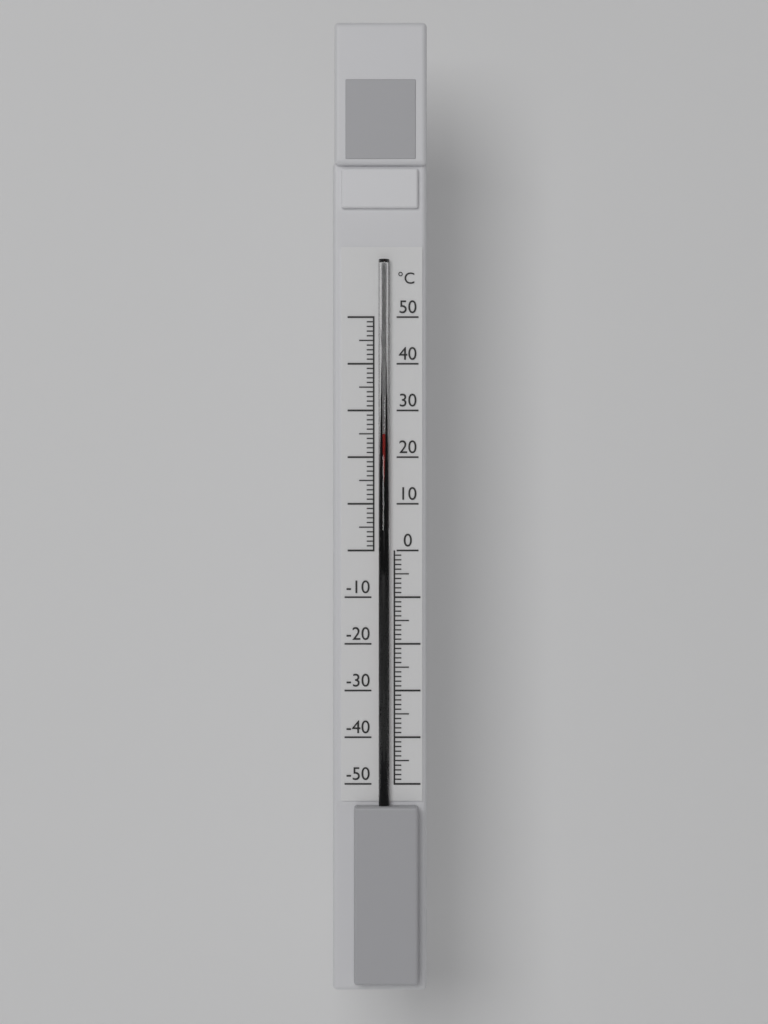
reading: 25 °C
